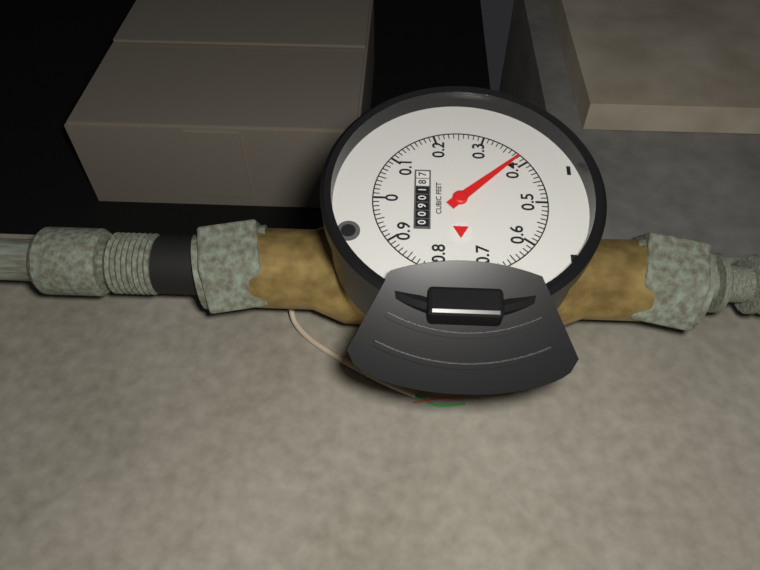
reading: 0.38 cubic feet
